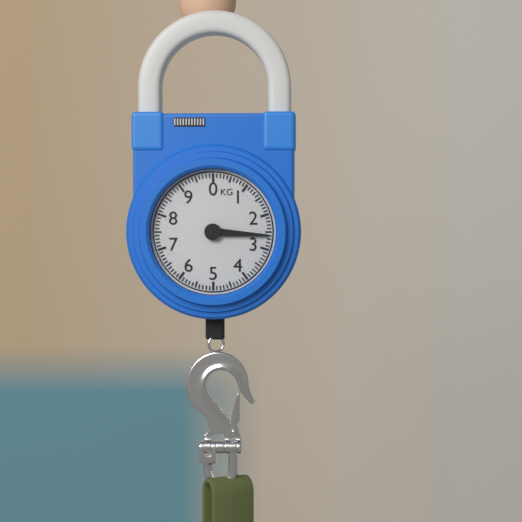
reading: 2.6 kg
